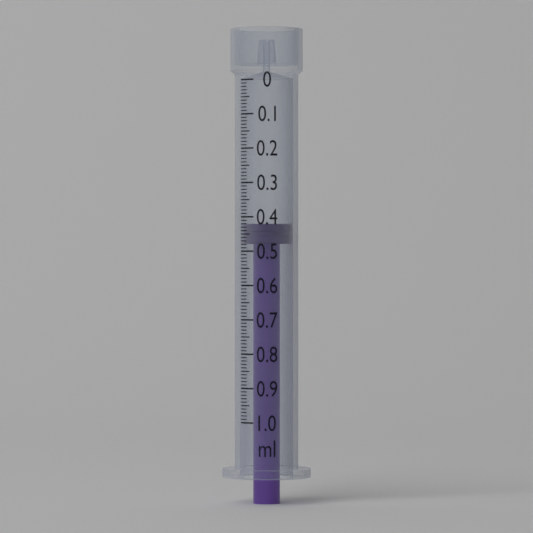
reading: 0.42 ml
